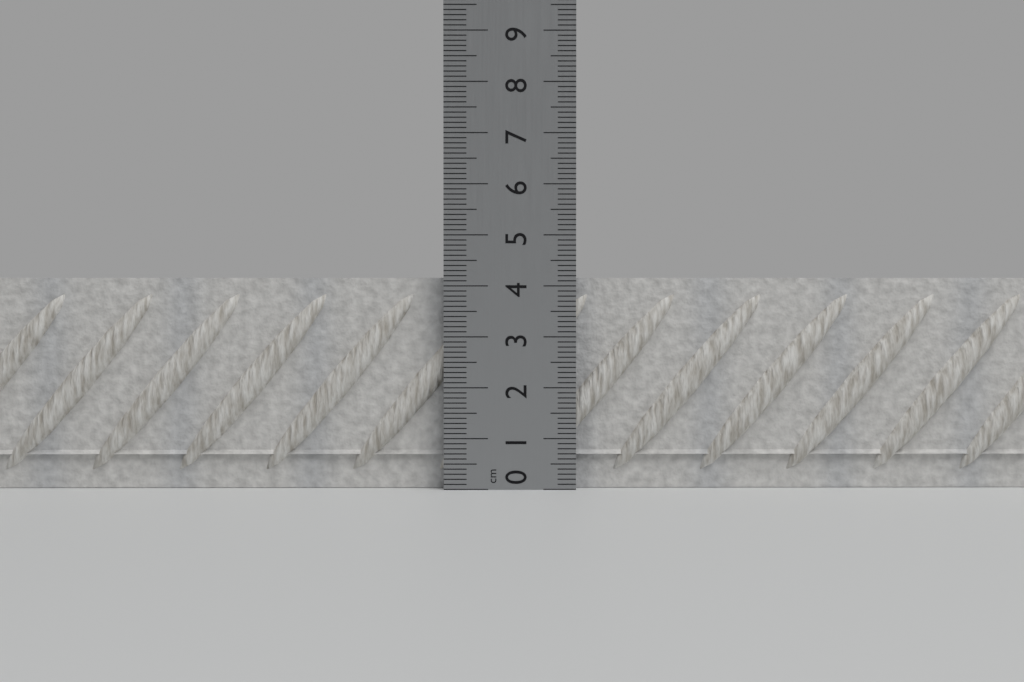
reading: 4.2 cm
